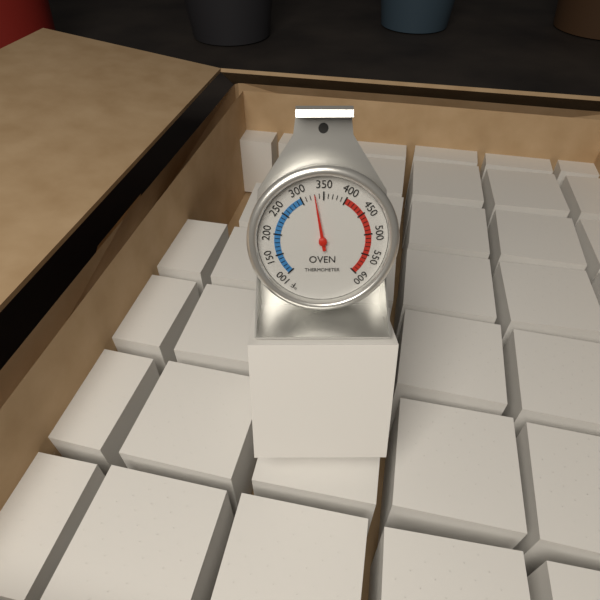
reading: 330 °F
